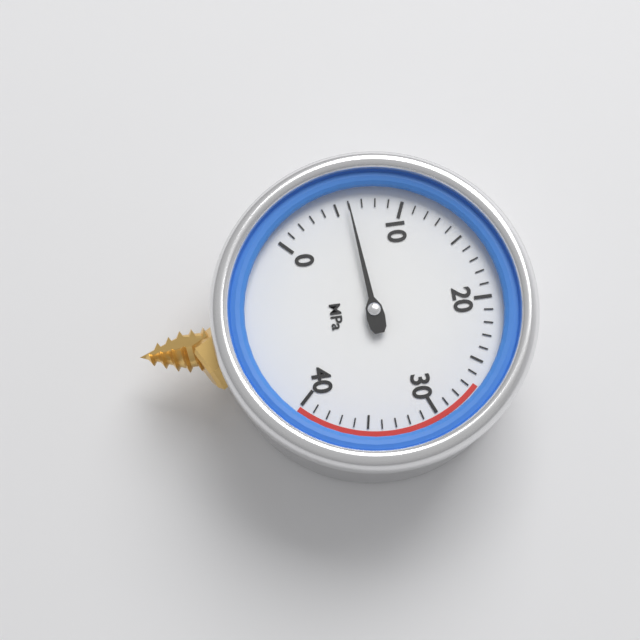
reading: 6 MPa
